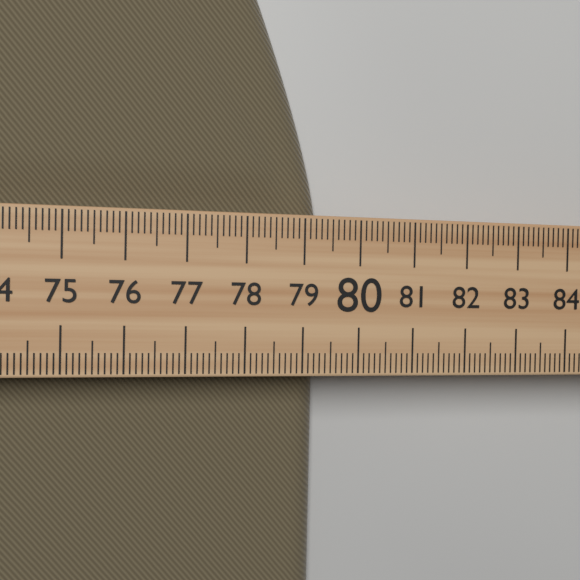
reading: 79.4 (no unit)
